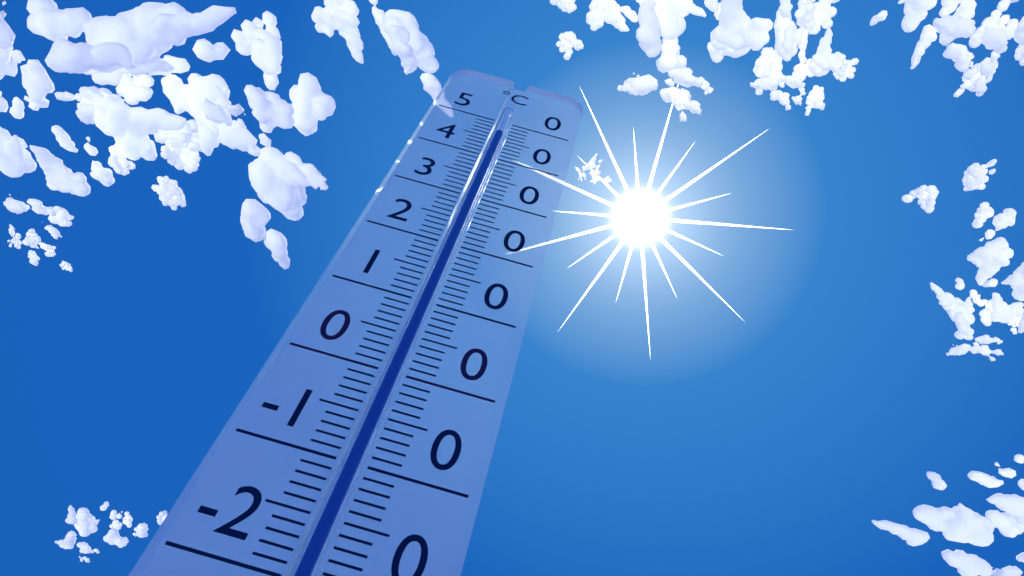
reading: 47 °C
